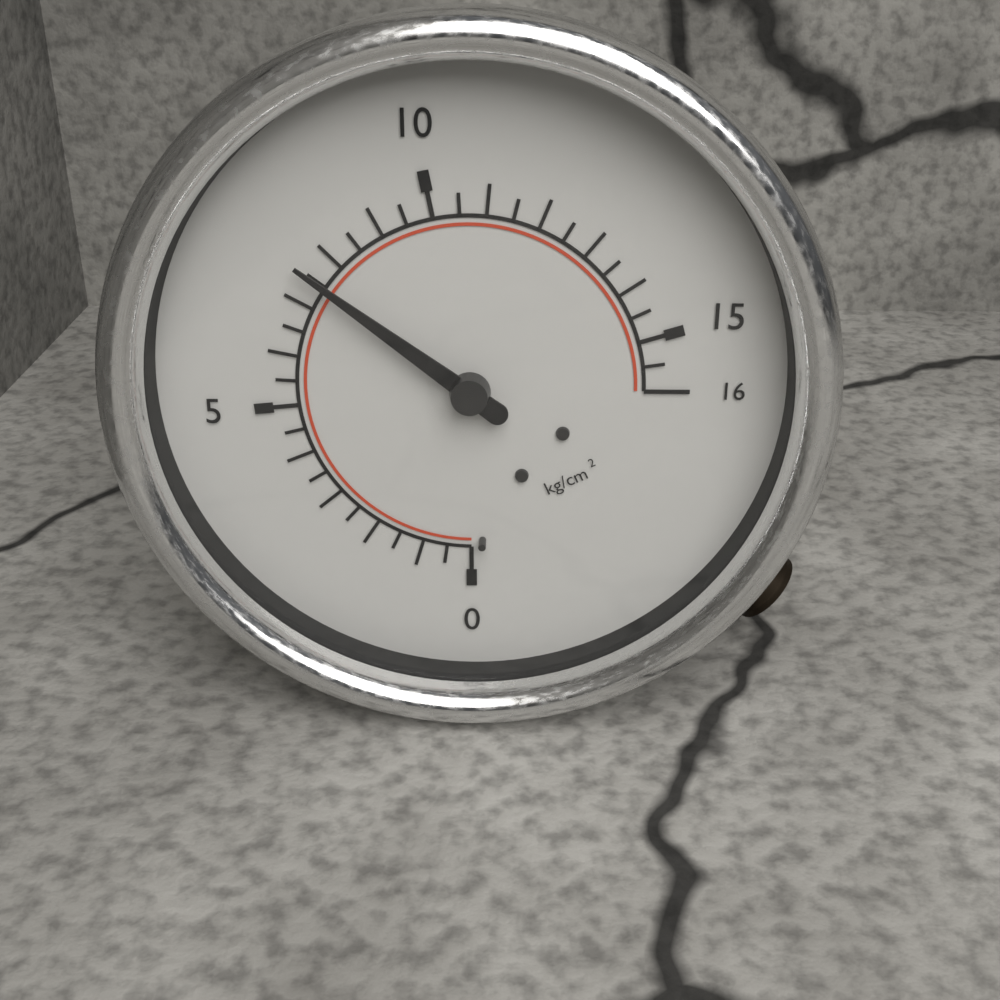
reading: 7.5 kg/cm²
